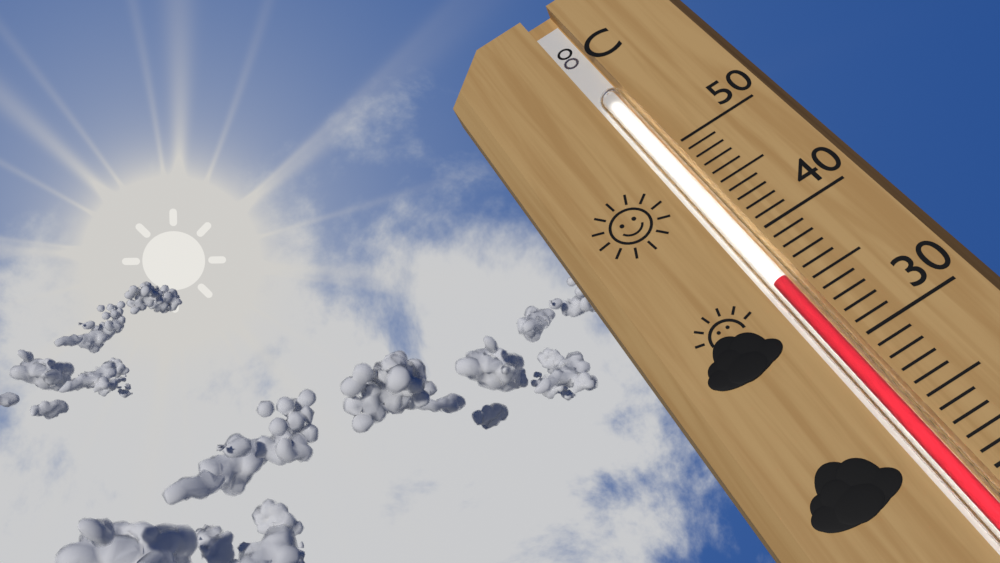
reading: 36 °C
